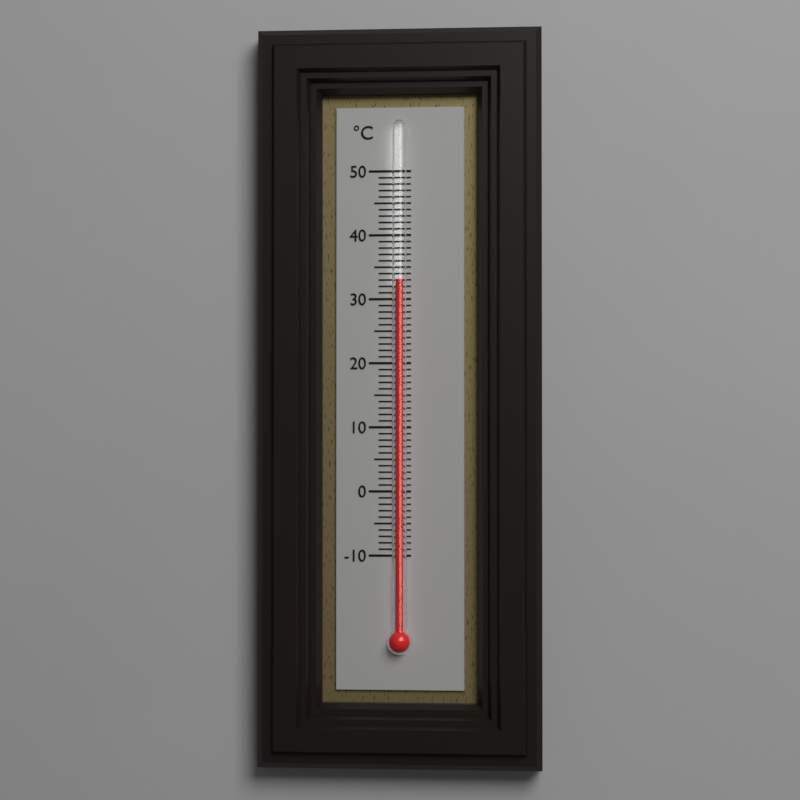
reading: 33 °C
